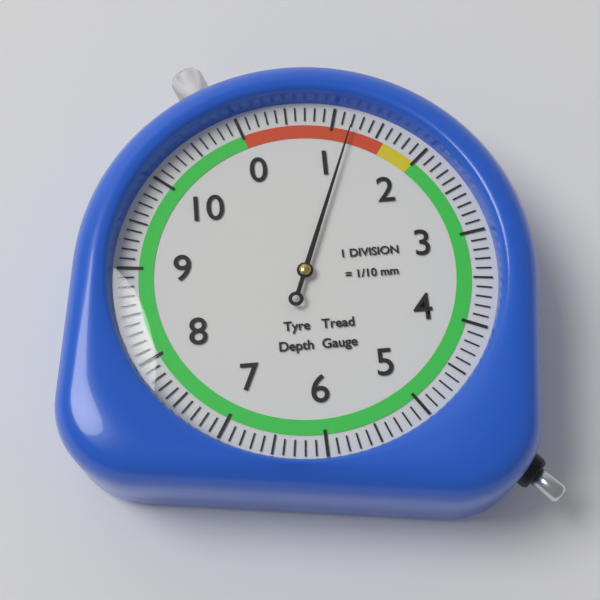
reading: 1.2 mm
